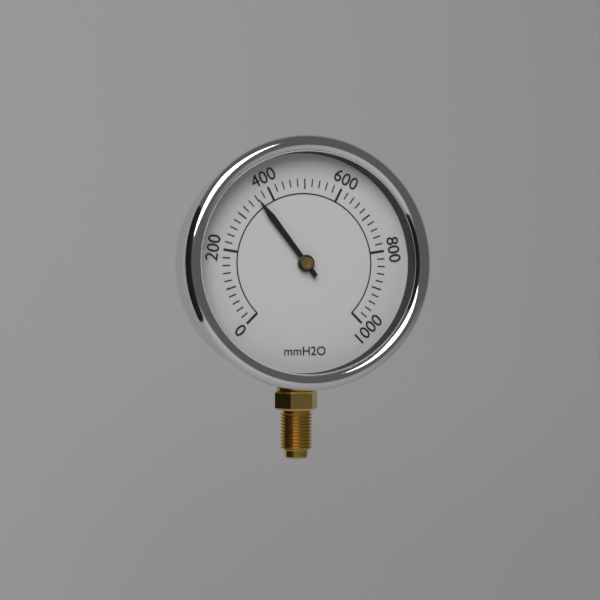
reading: 360 mmH2O
